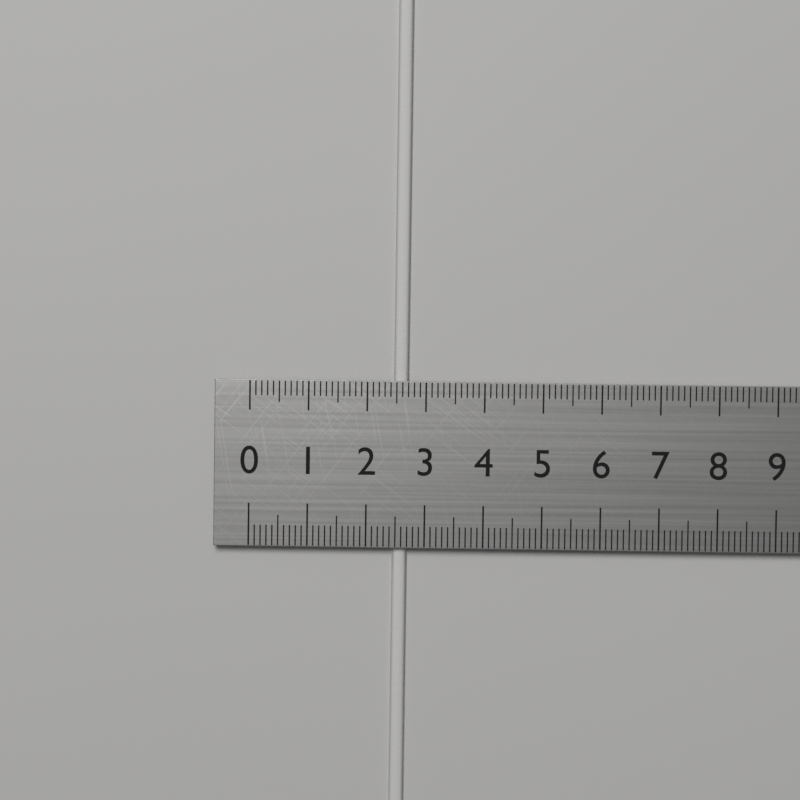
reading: 2.7 cm
